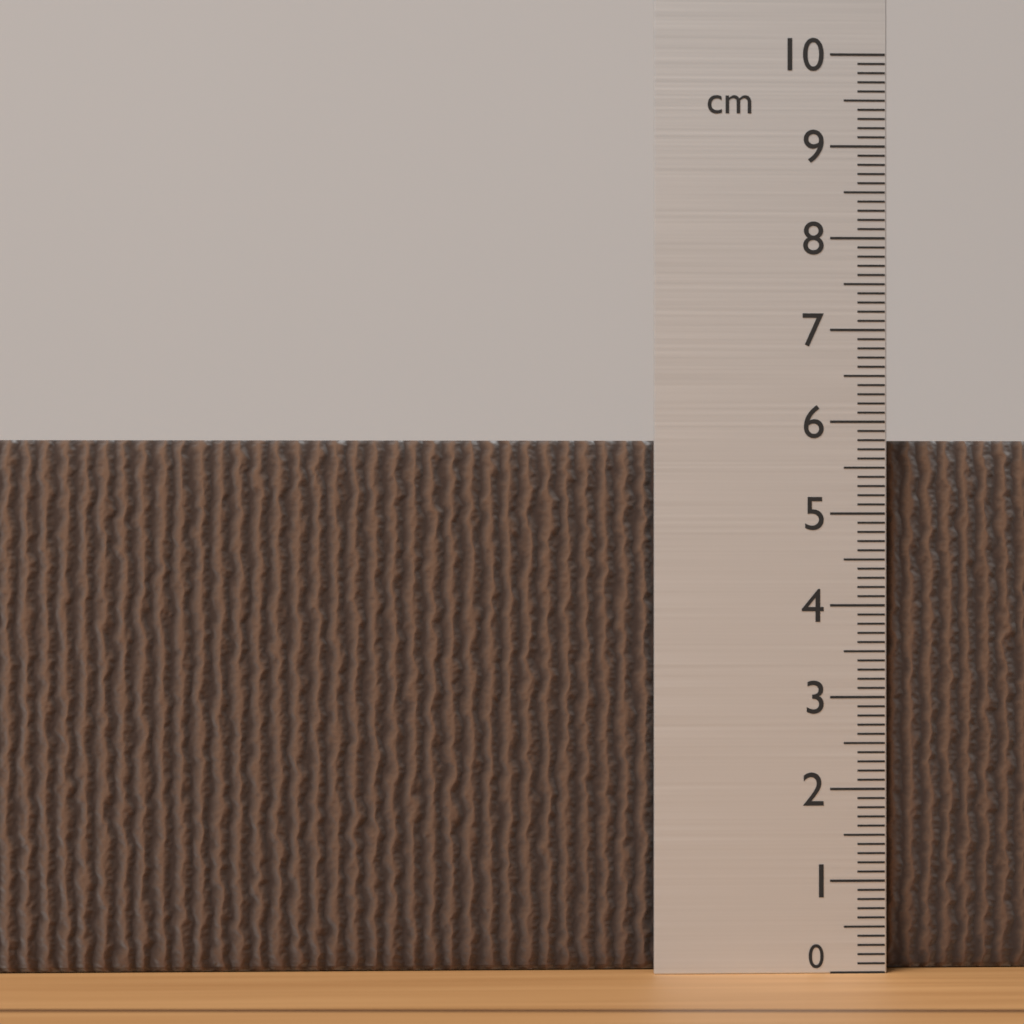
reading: 5.8 cm
